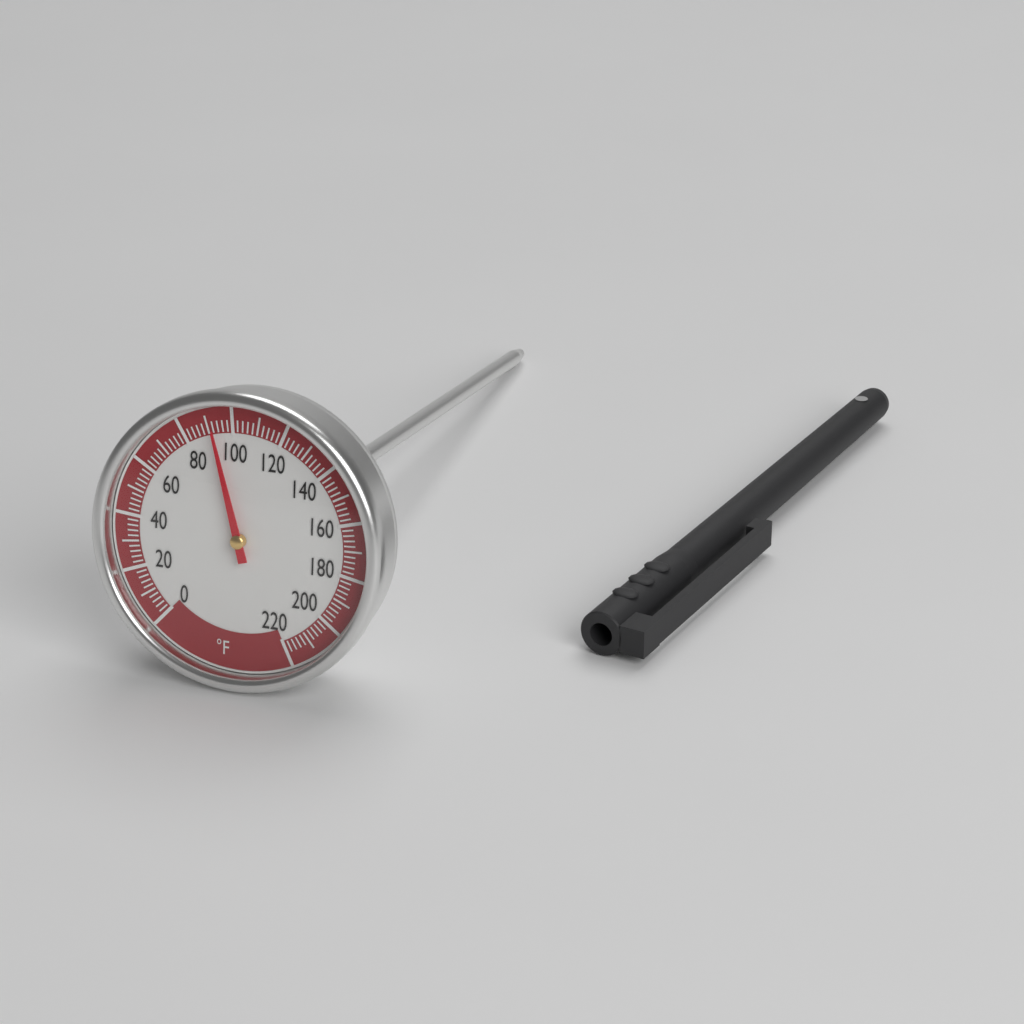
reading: 92 °F
